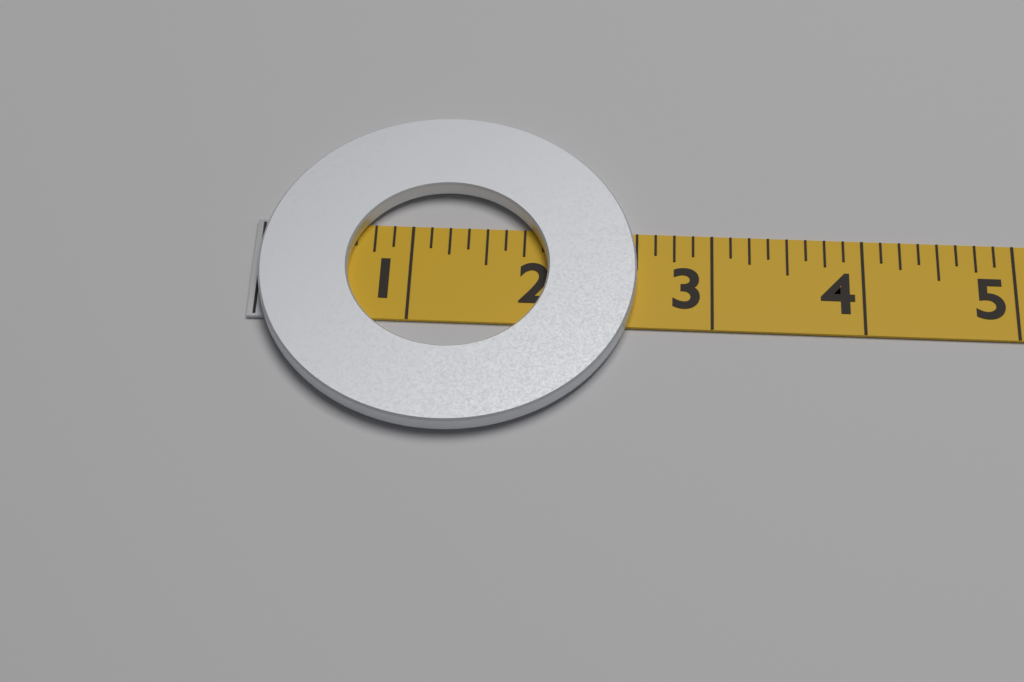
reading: 2.500 (no unit)
